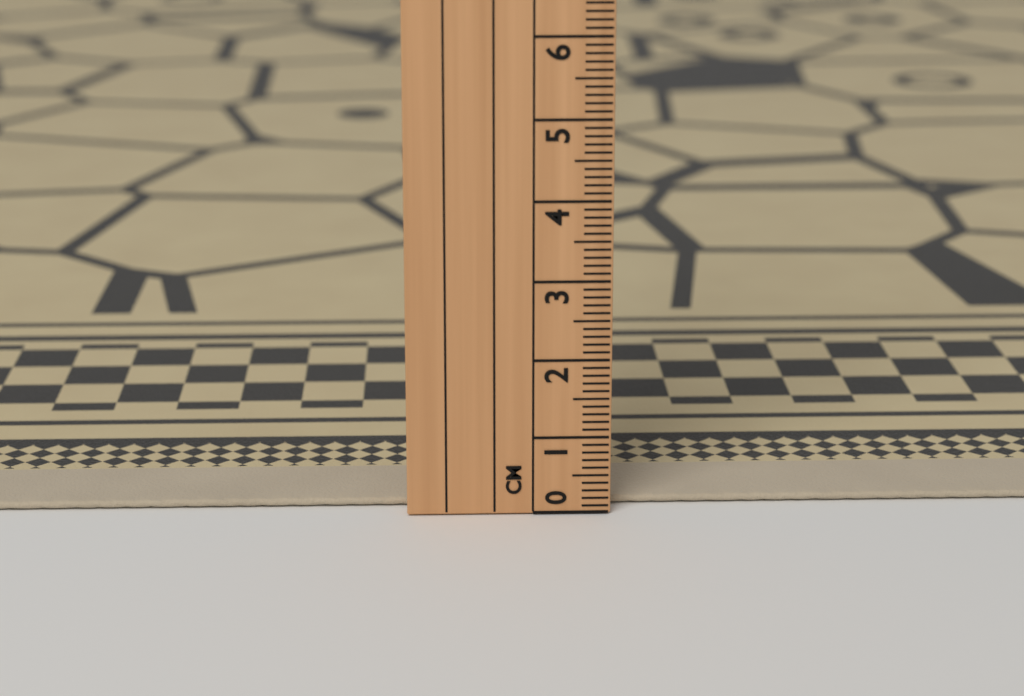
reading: 0.1 cm
